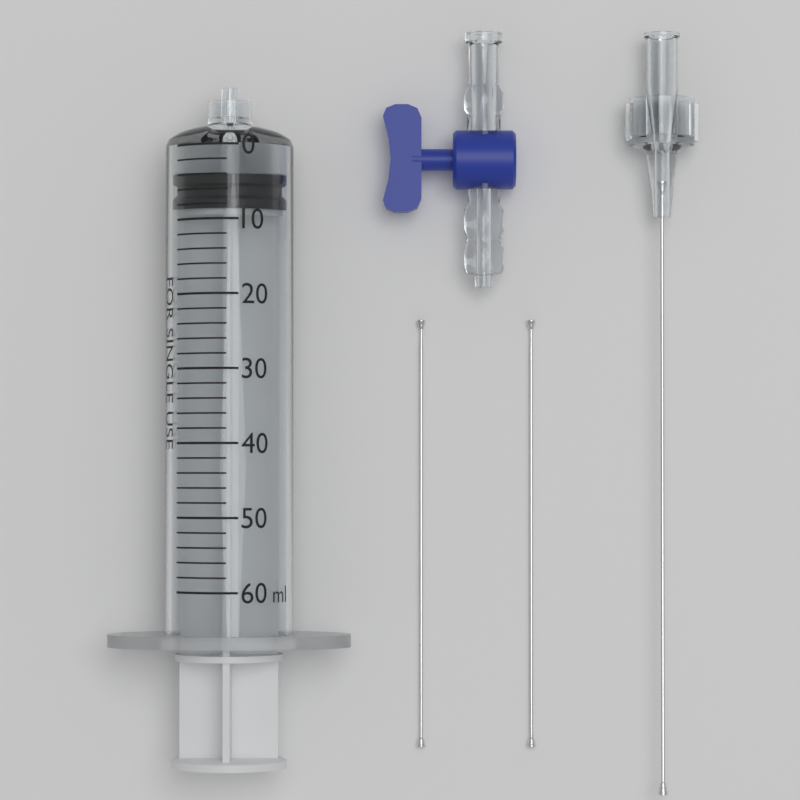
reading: 4 ml
